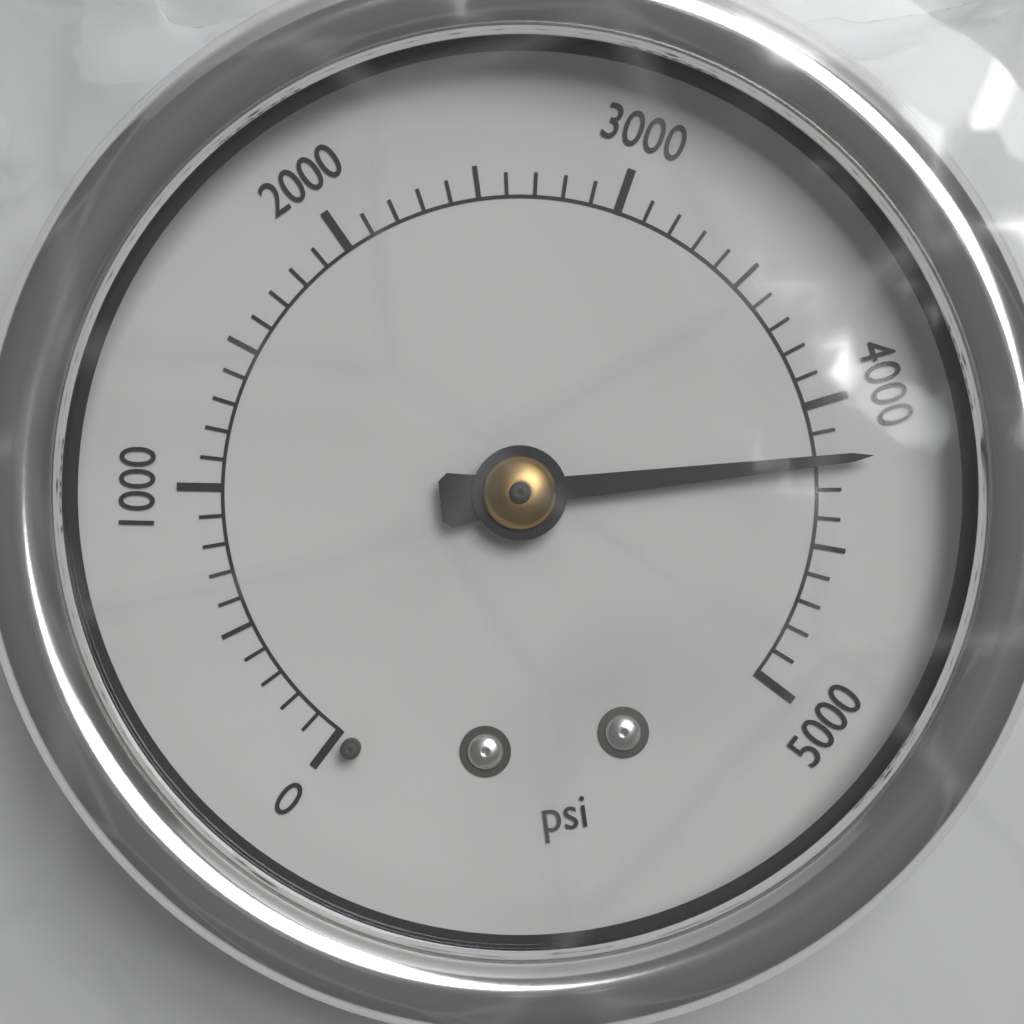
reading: 4200 psi
